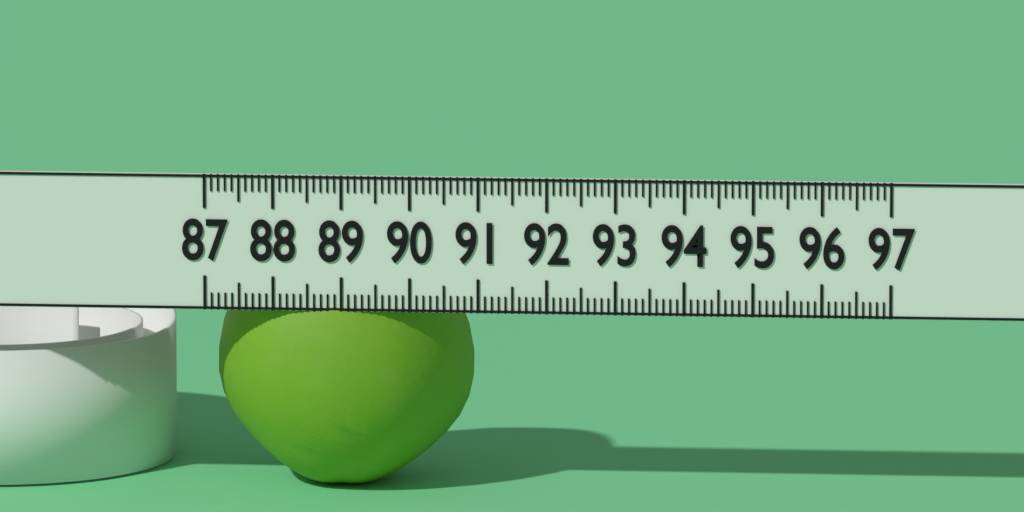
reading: 90.8 (no unit)
